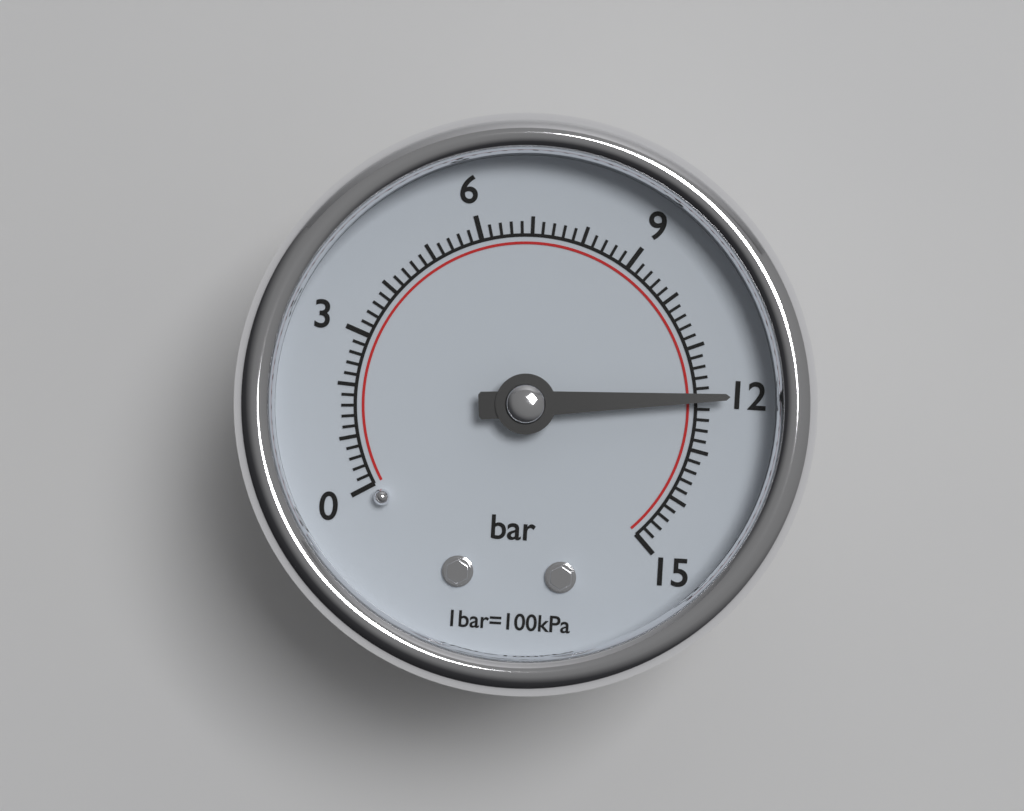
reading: 12.0 bar
